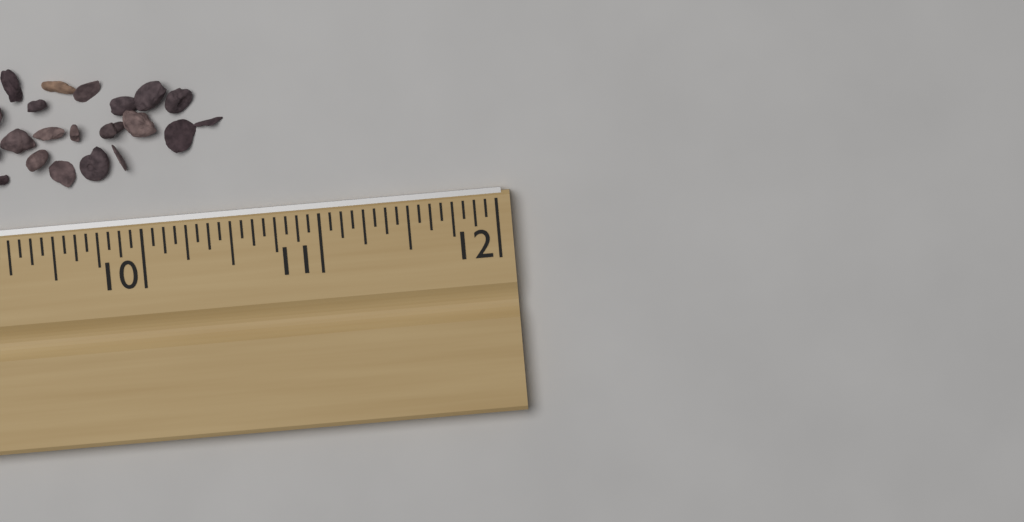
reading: 10.5000 in
